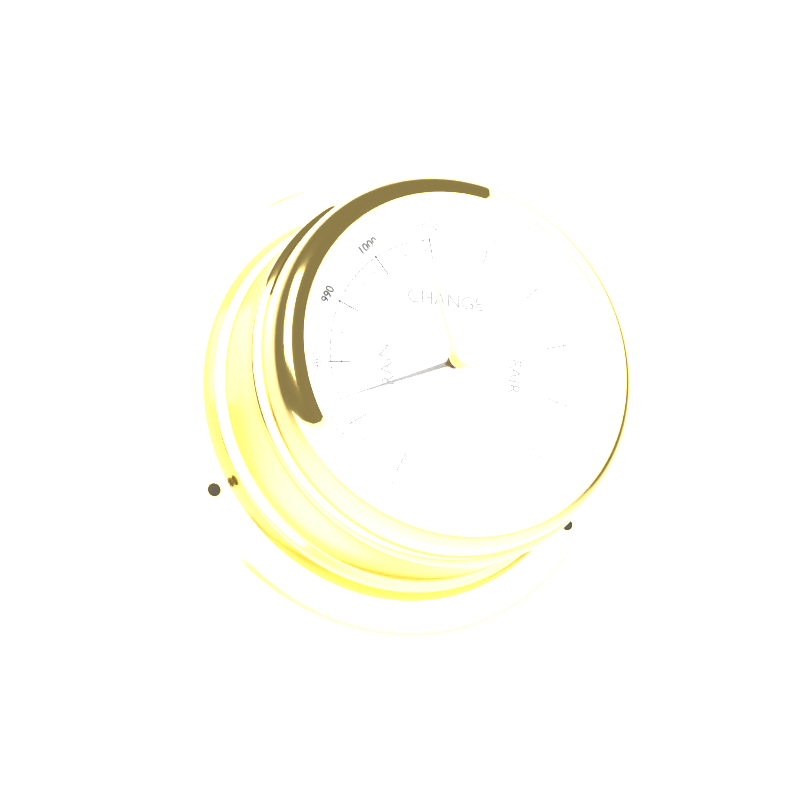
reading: 974 mbar
